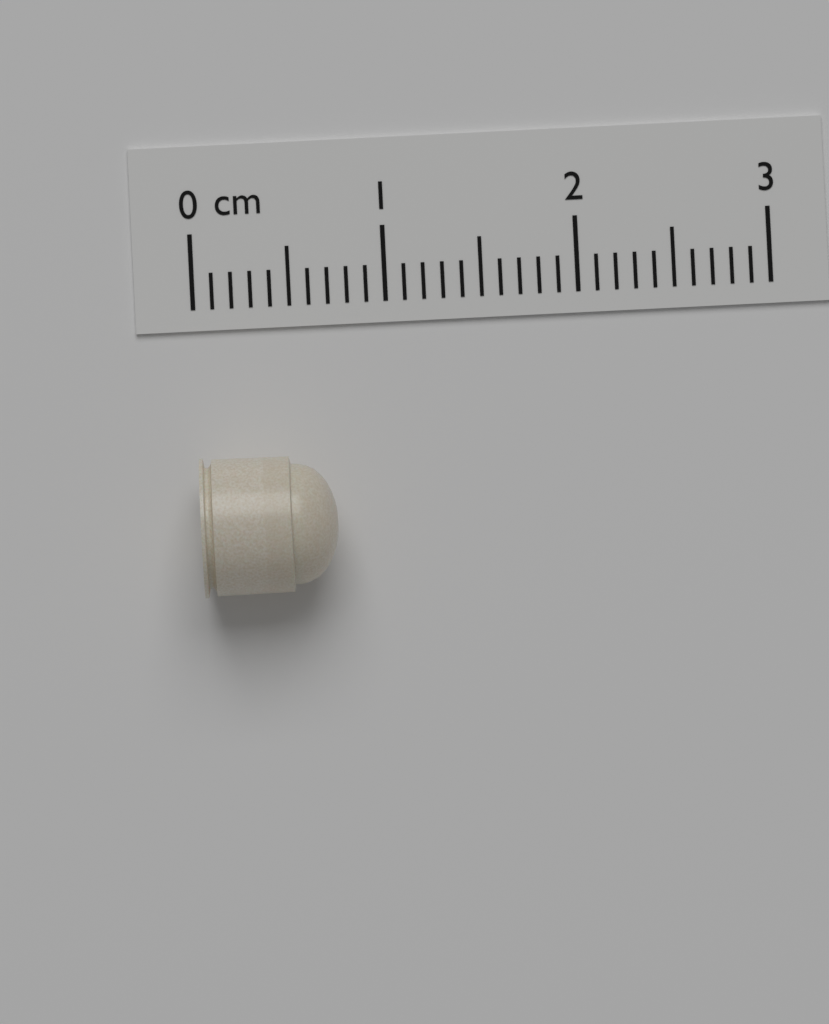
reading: 0.7 cm
